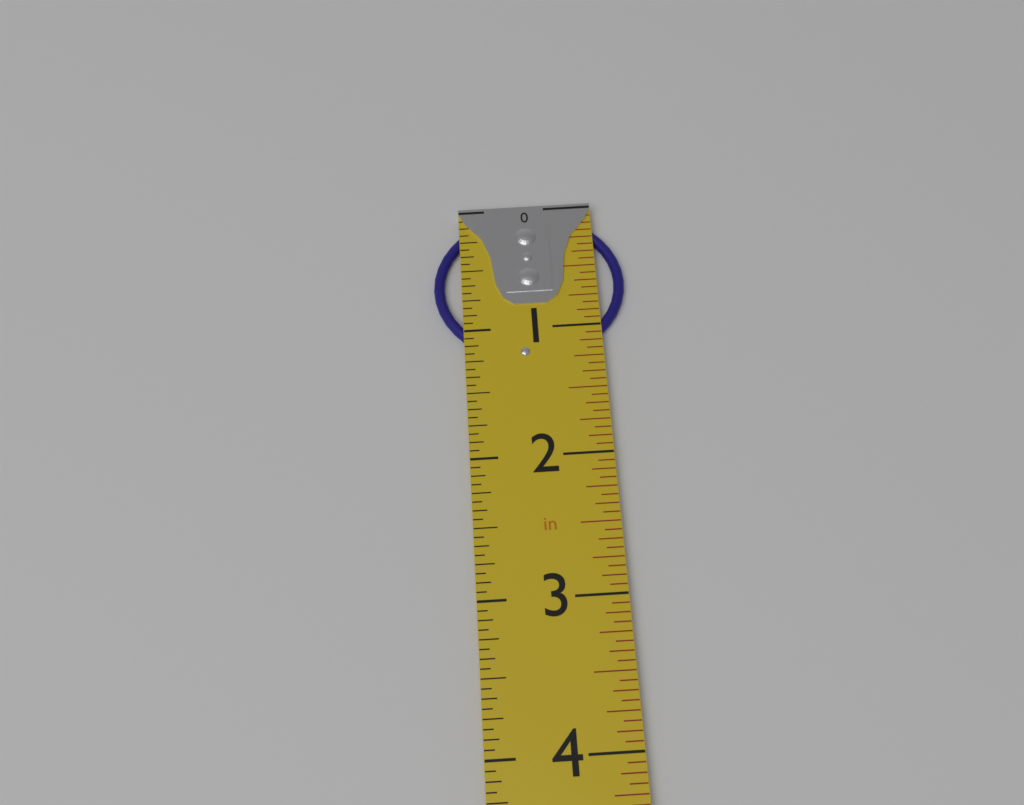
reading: 1.2500 in
